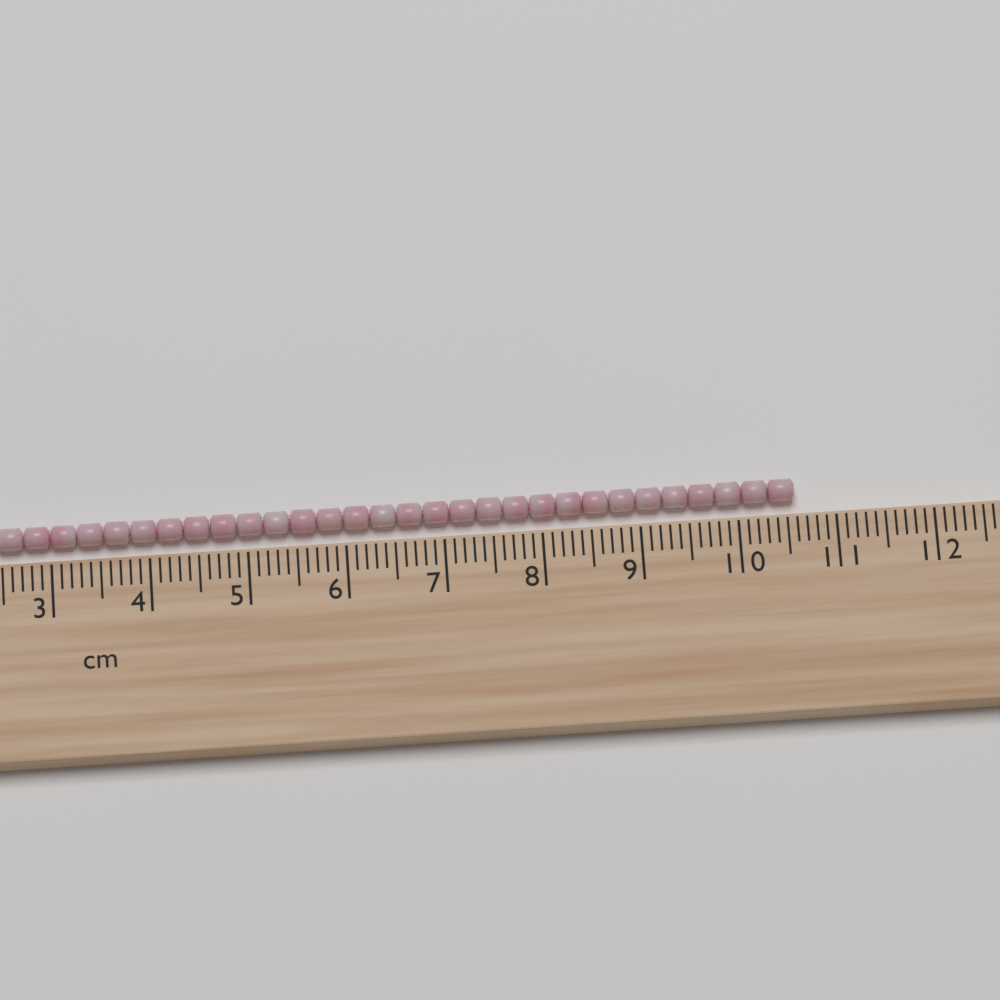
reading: 10.6 cm
